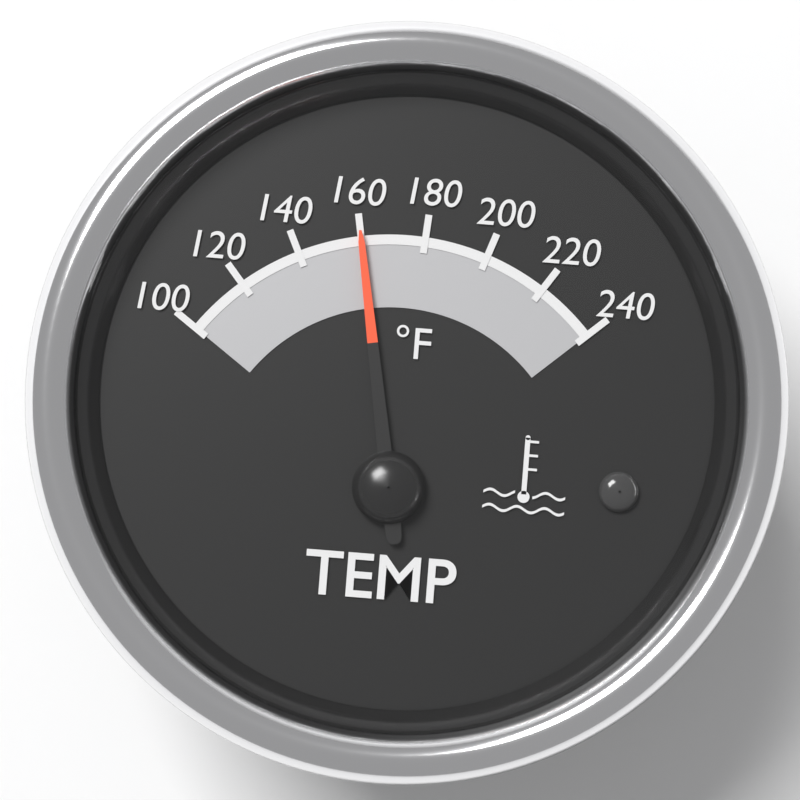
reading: 160 °F
